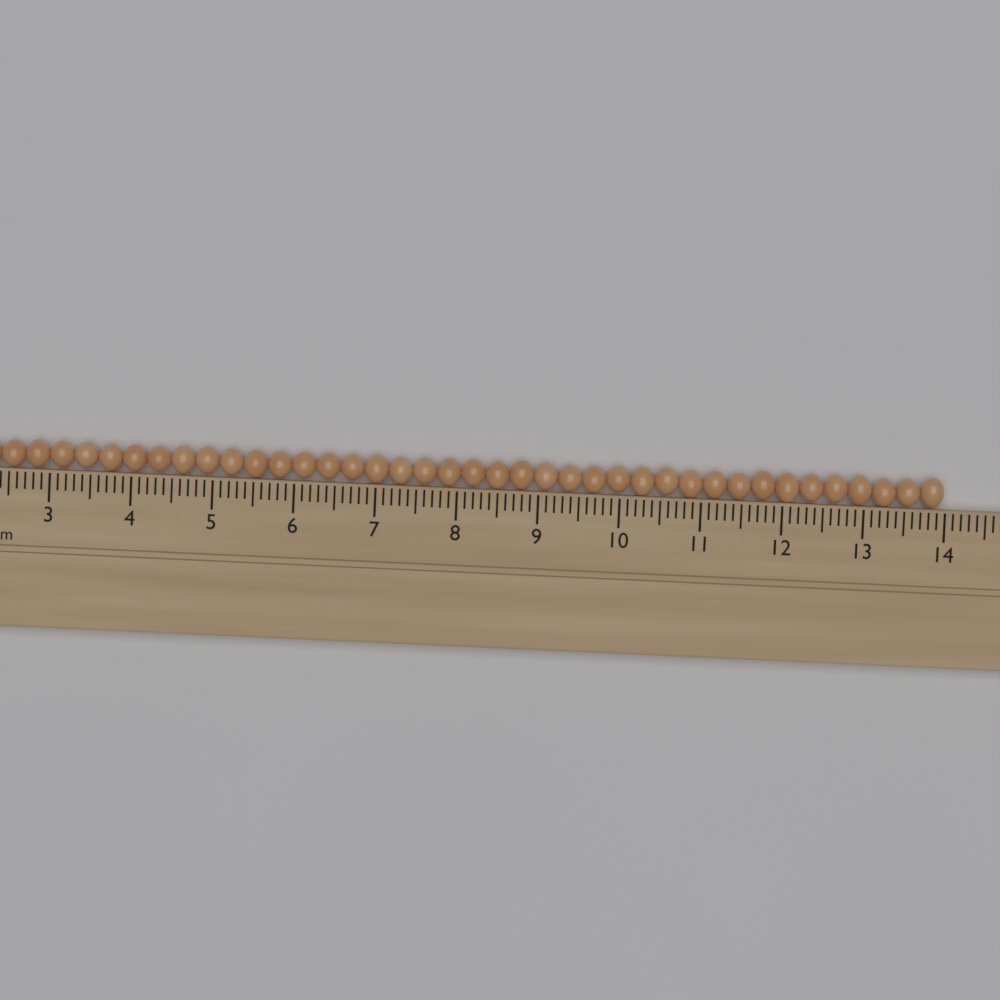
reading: 14.0 cm
